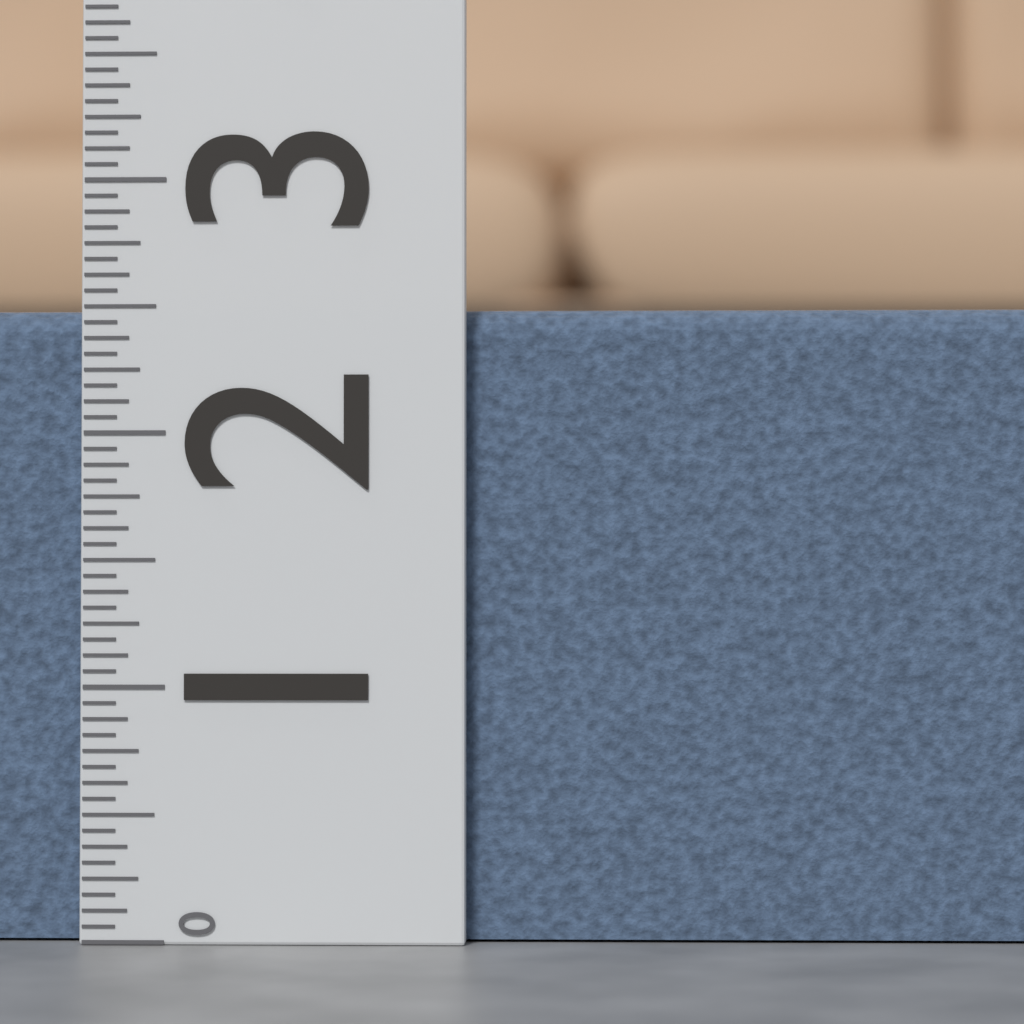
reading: 2.5000 (no unit)
